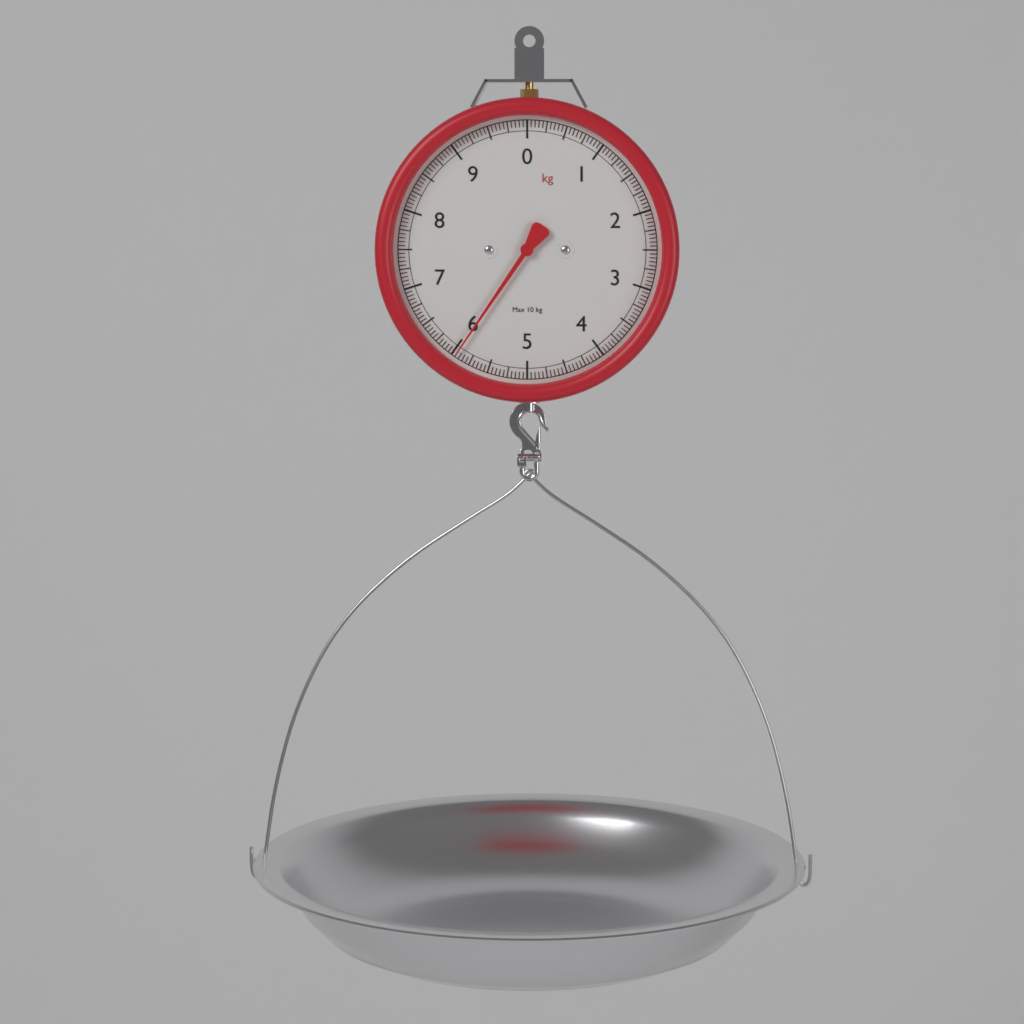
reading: 5.95 kg
